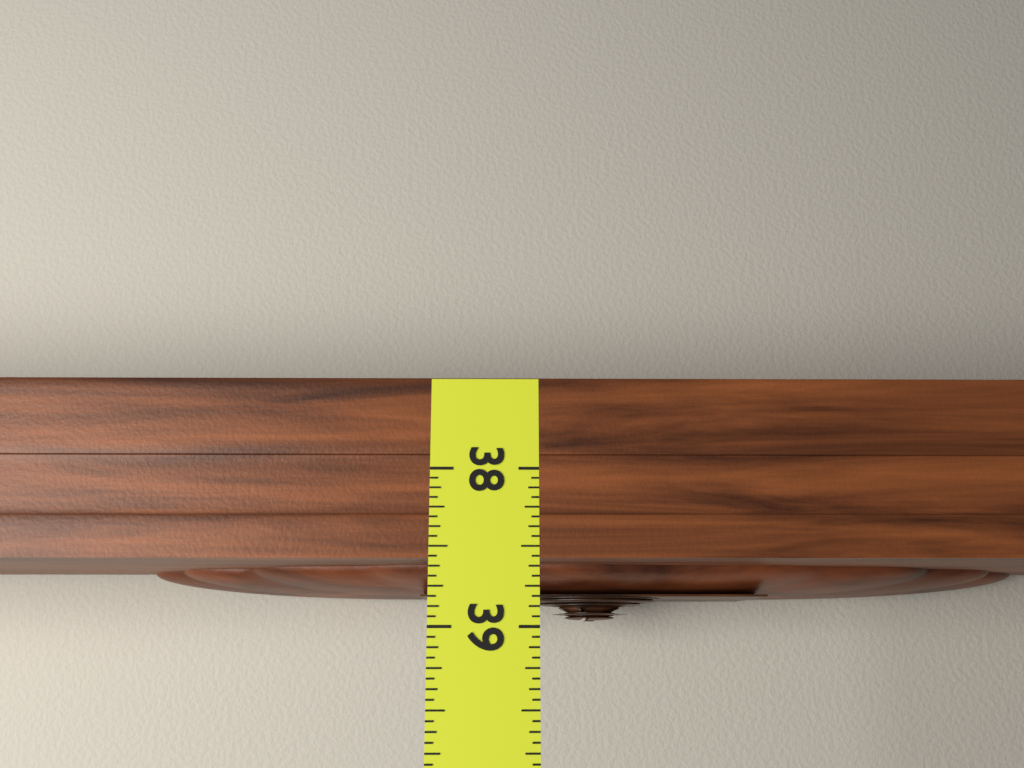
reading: 38.8125 (no unit)
